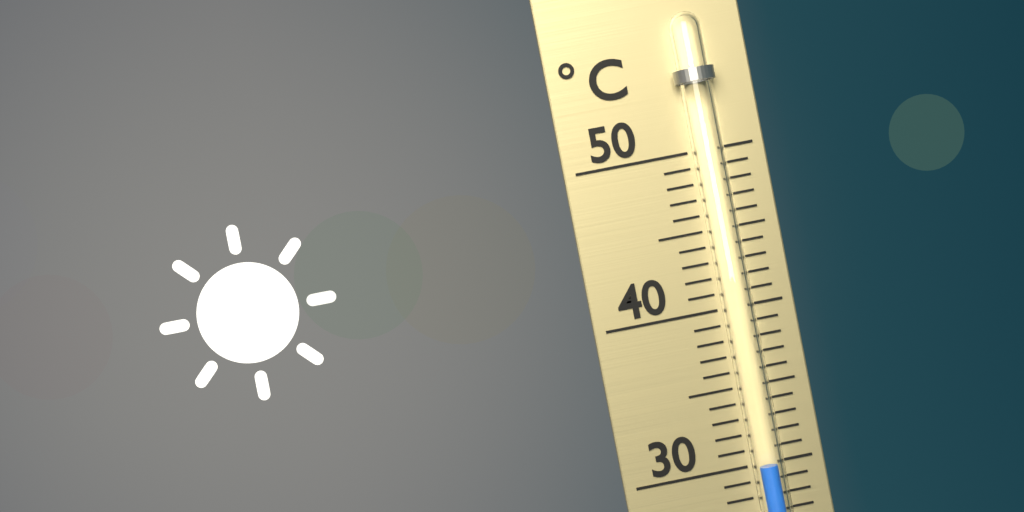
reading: 30 °C
